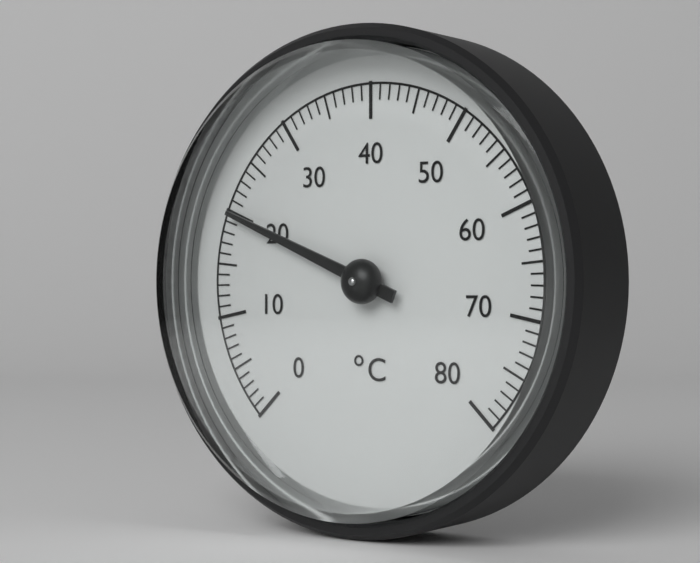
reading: 20 °C
